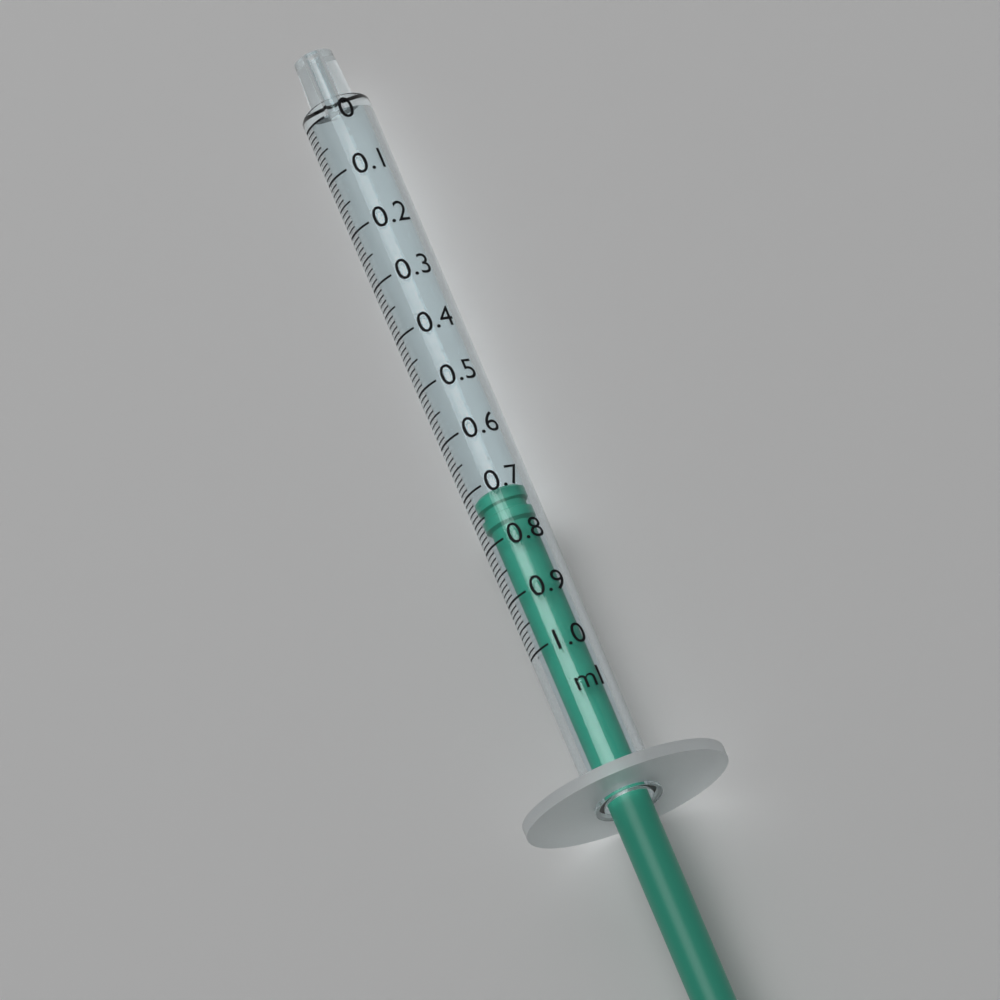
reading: 0.71 ml
